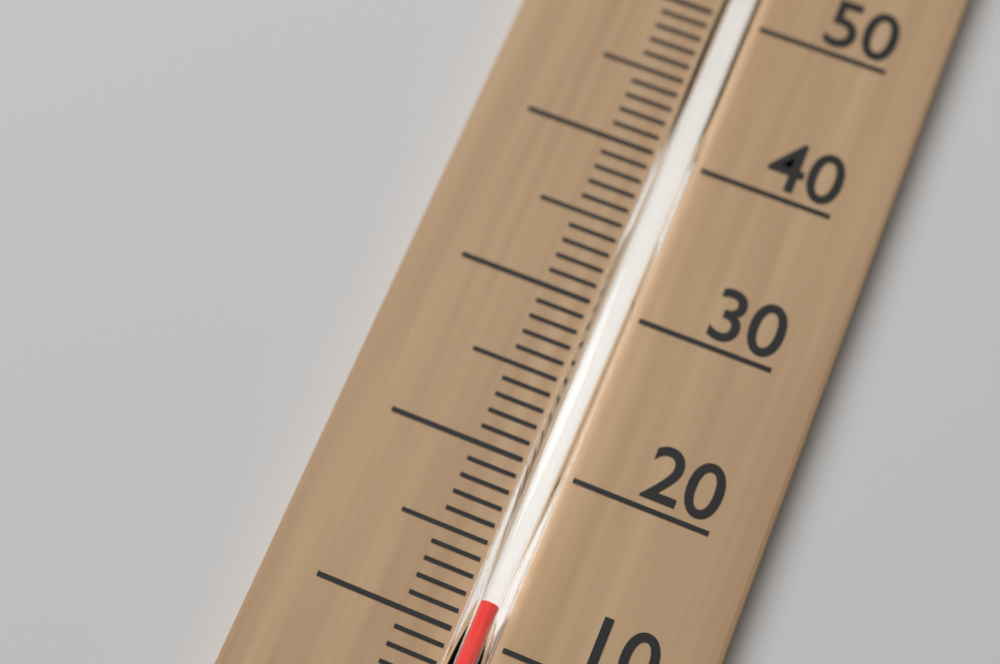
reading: 12 °C
